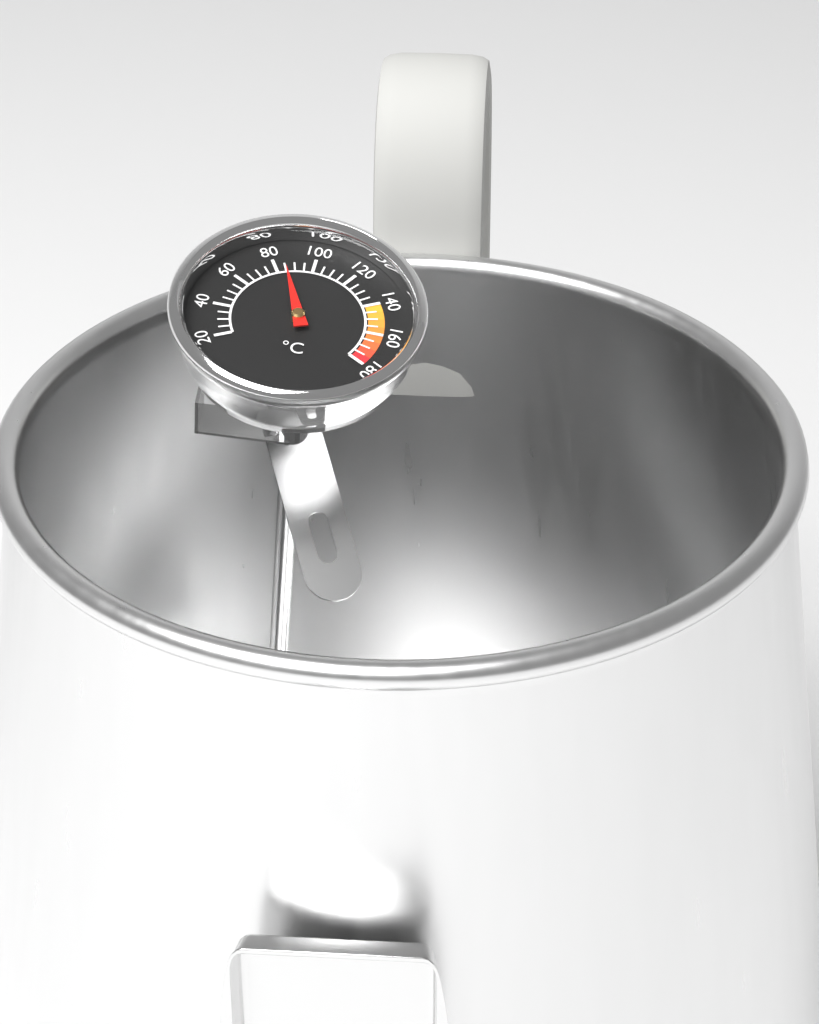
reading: 85 °C
